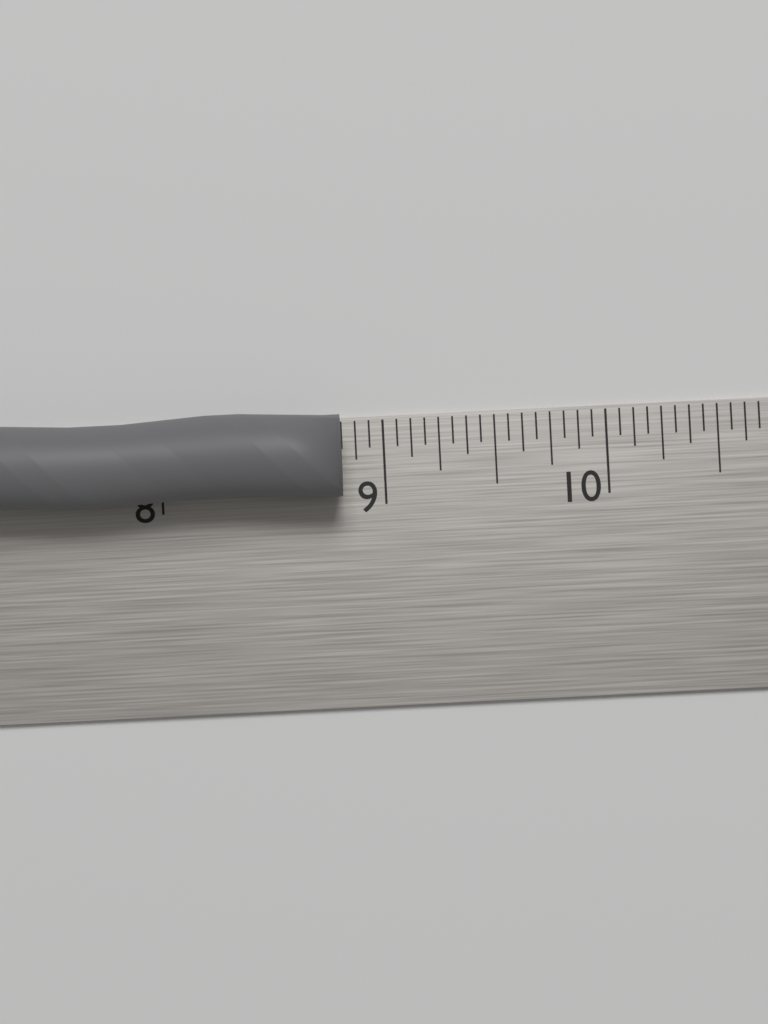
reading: 8.8125 in
